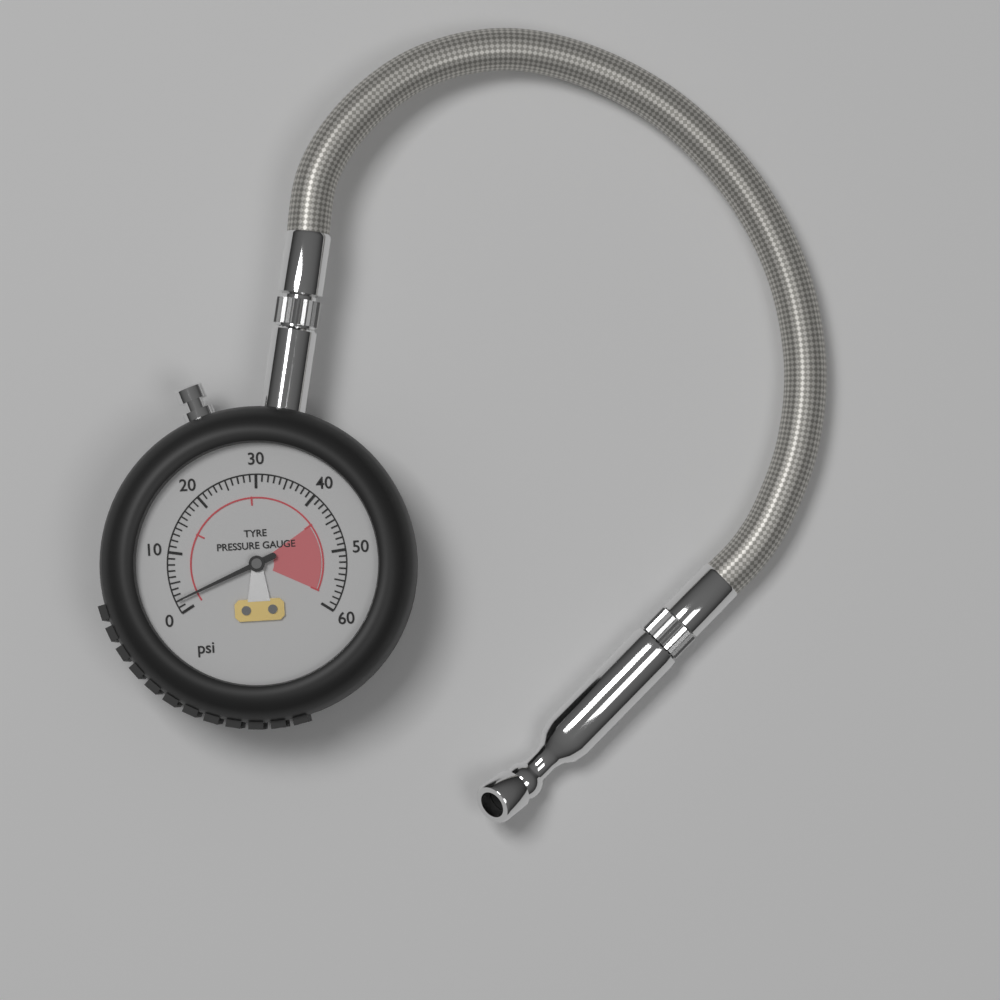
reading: 2 psi
